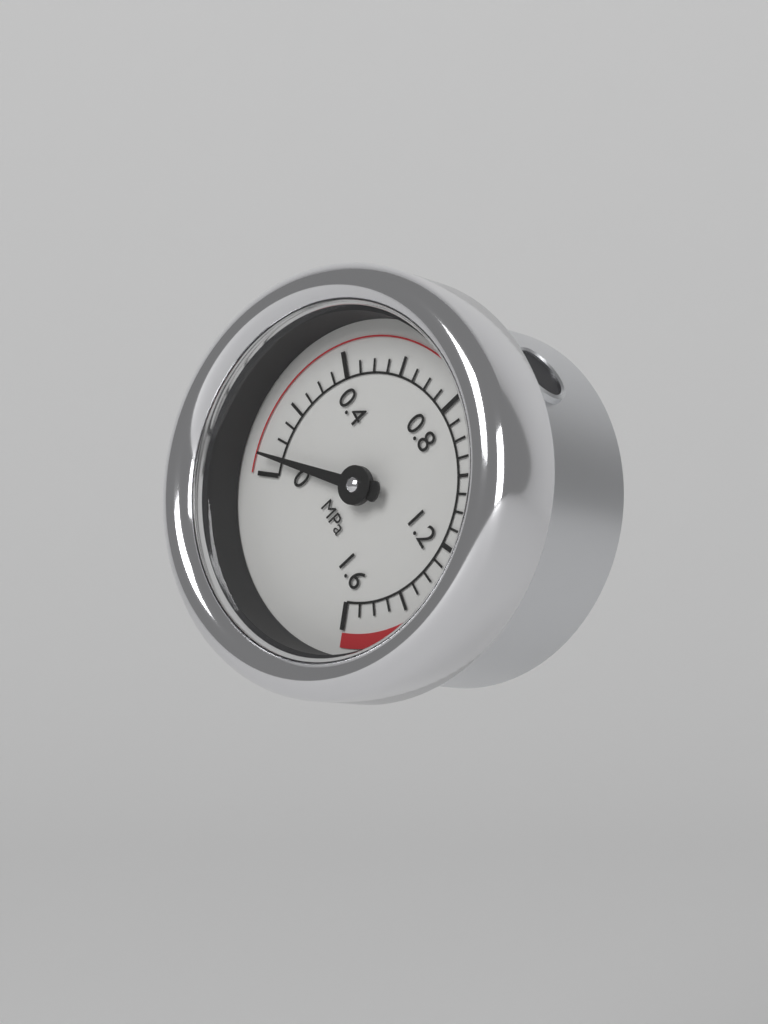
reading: 0.05 MPa
